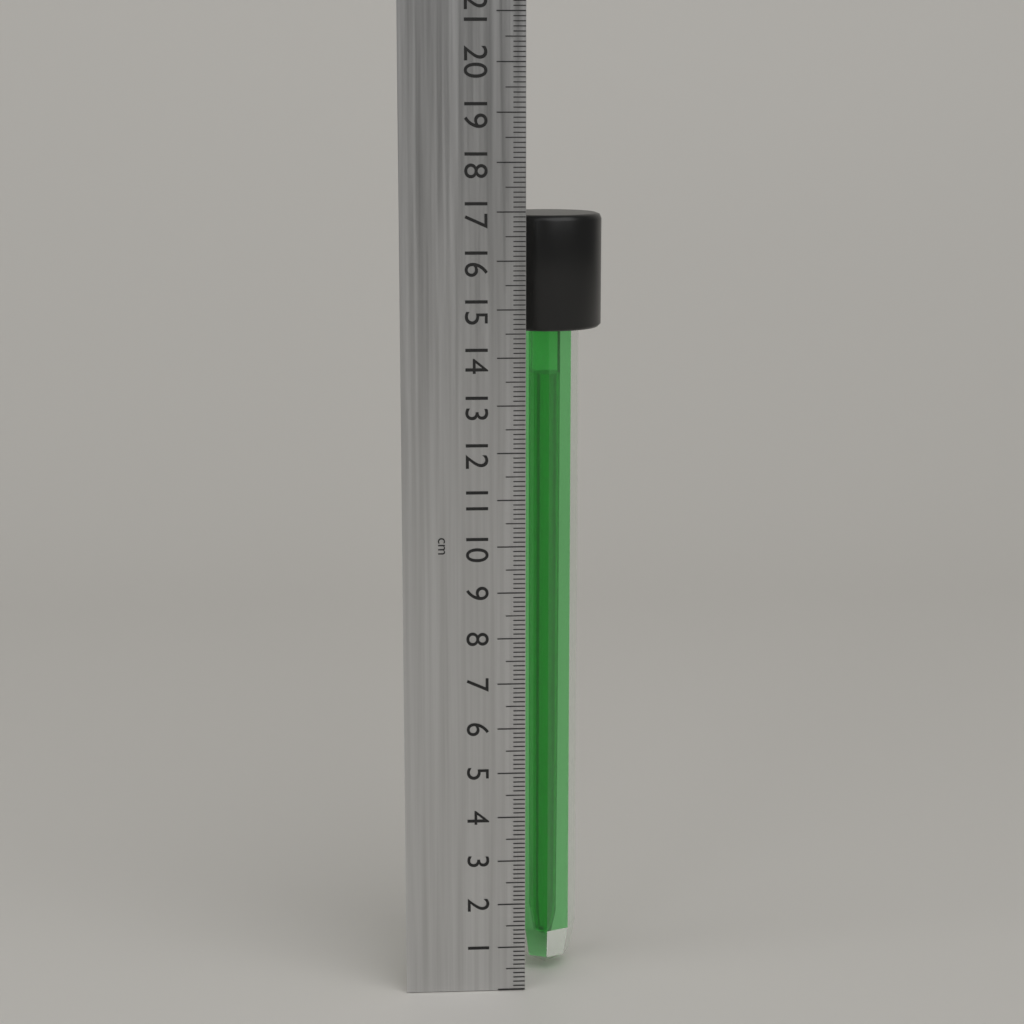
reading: 16.9 cm
